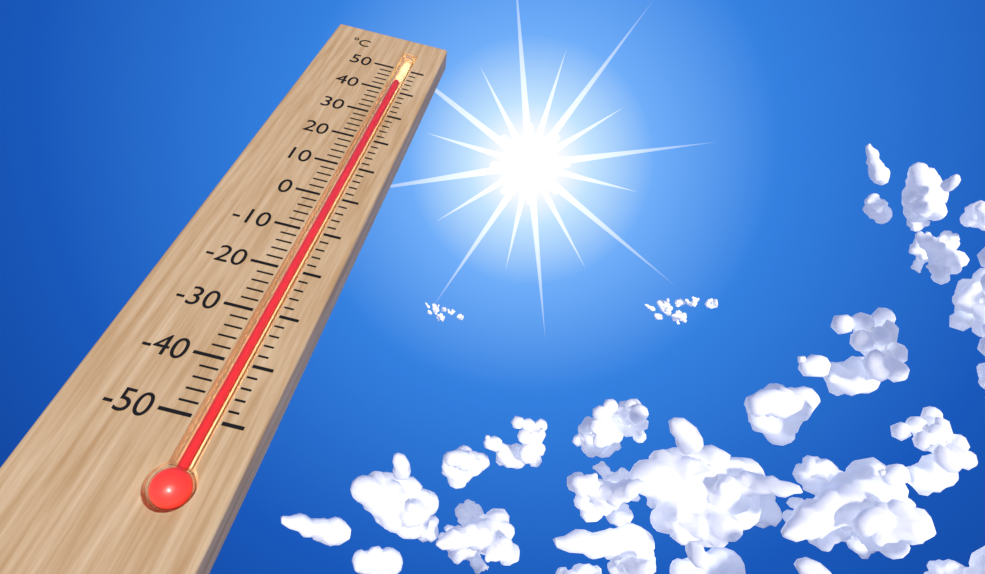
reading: 45 °C
